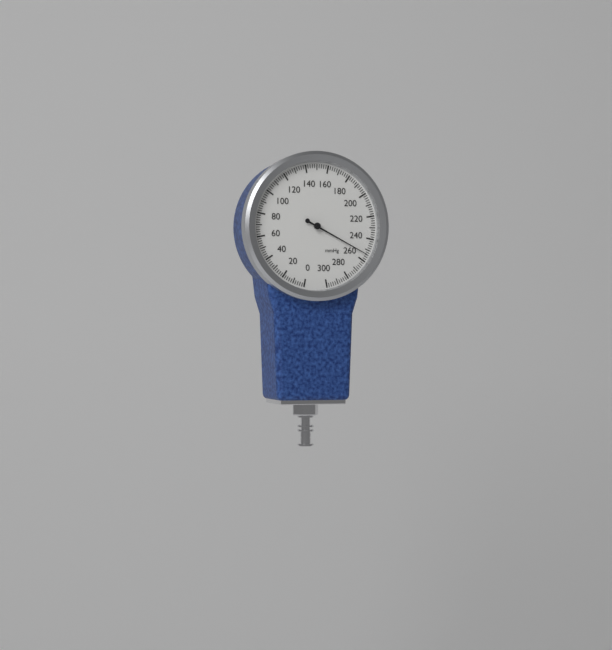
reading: 254 mmHg
